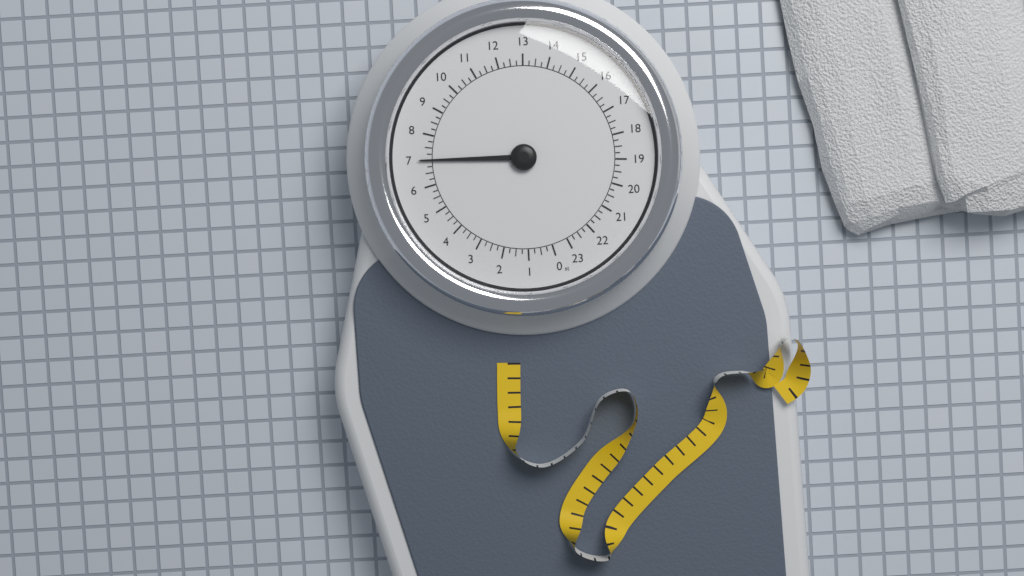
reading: 7.00 st
